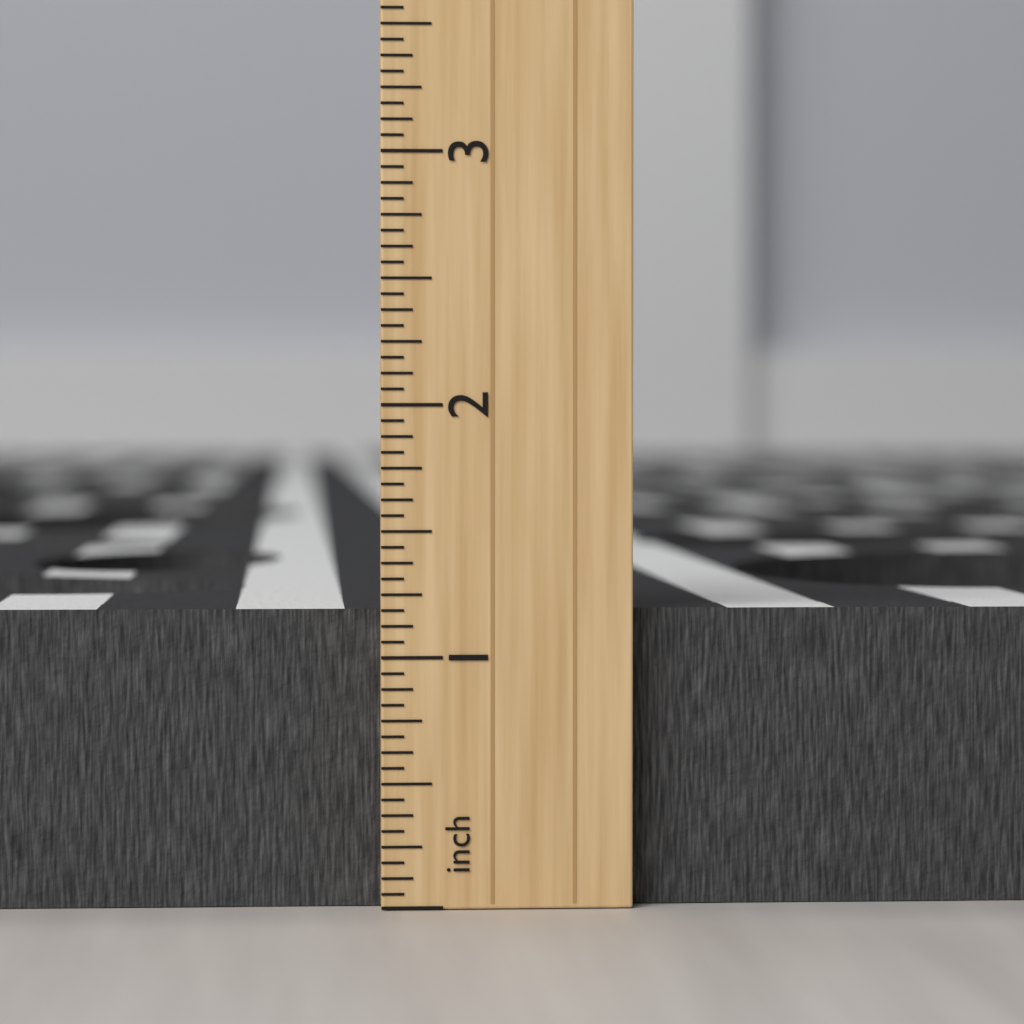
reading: 1.1875 inch
